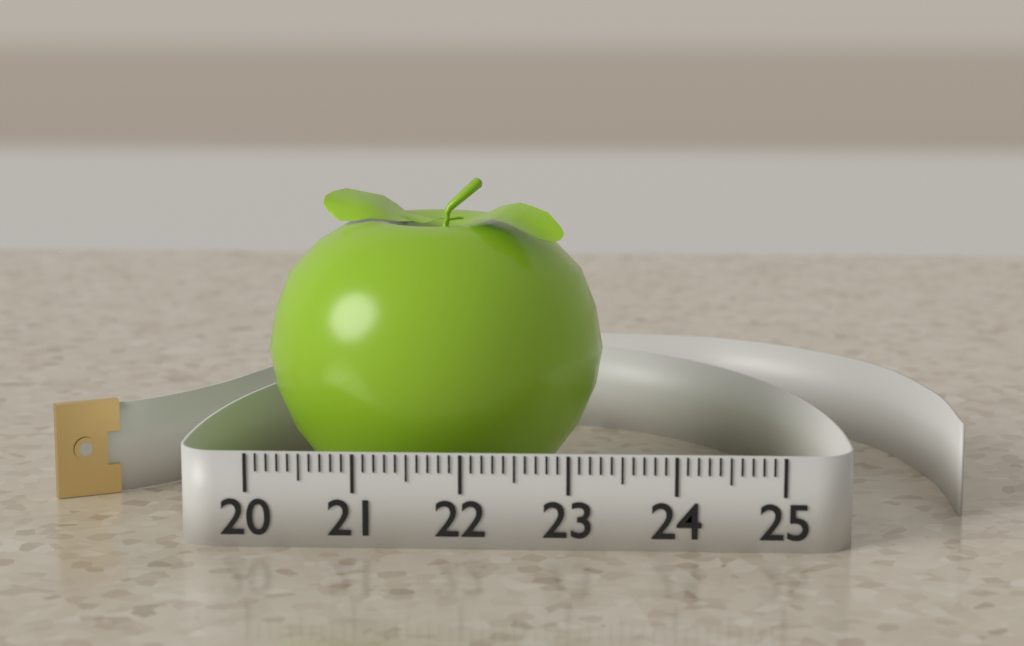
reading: 23.3 (no unit)
